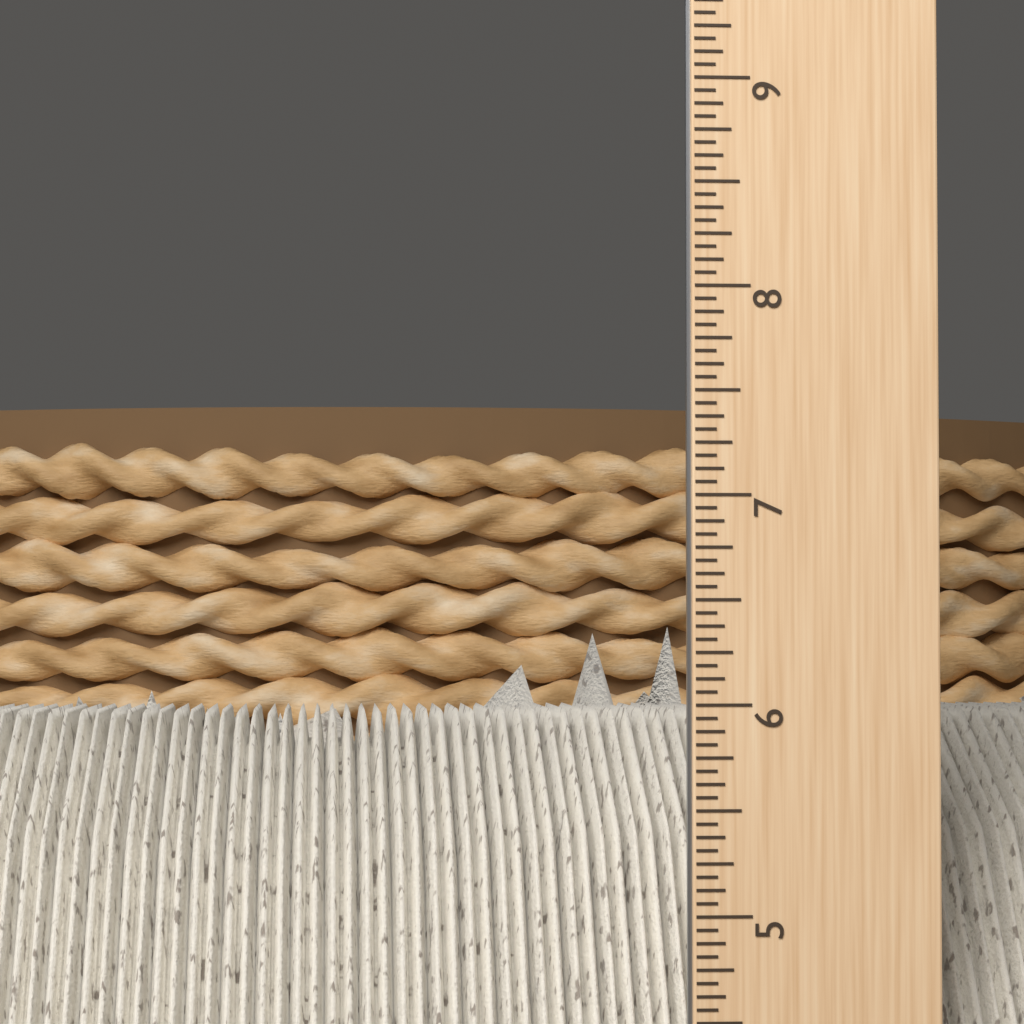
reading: 6.3750 inch
